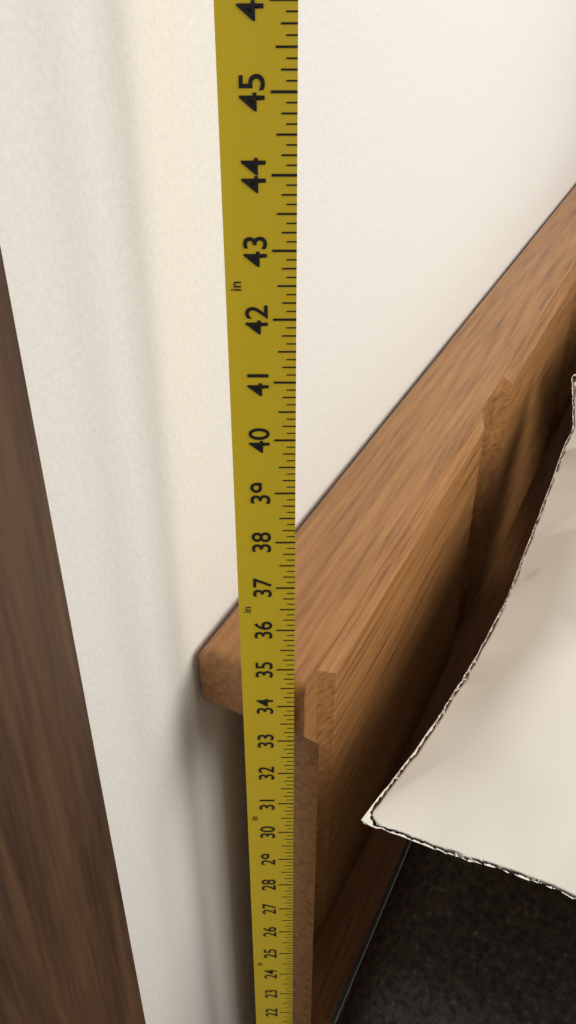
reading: 34.500 in
